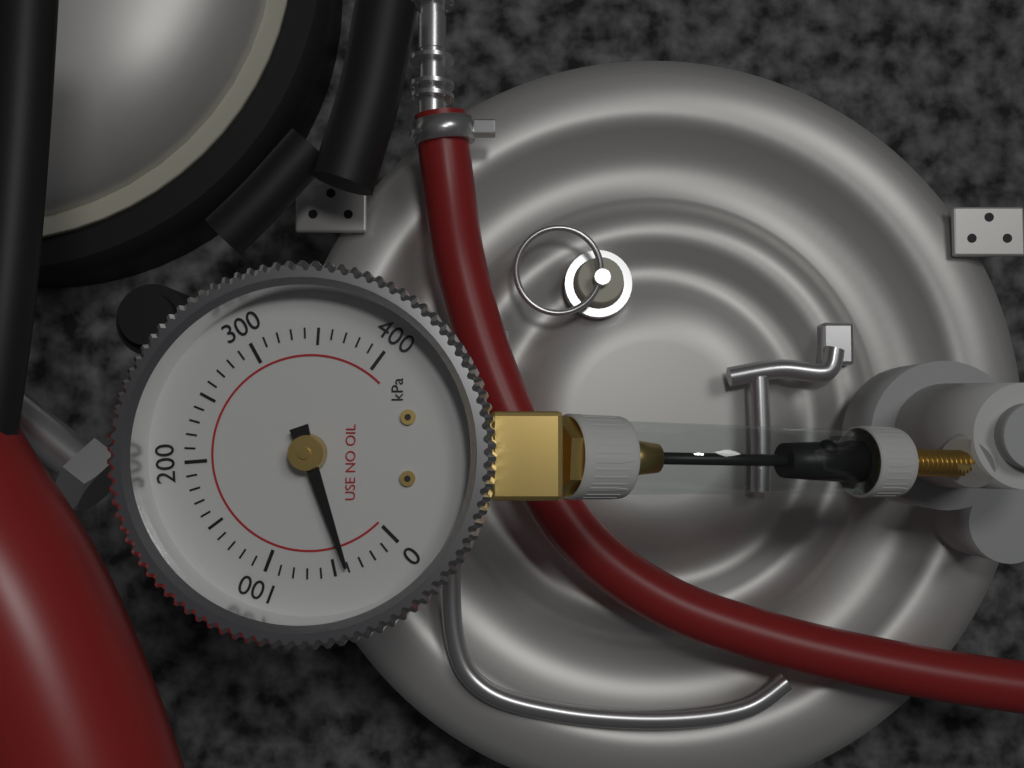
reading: 40 kPa
